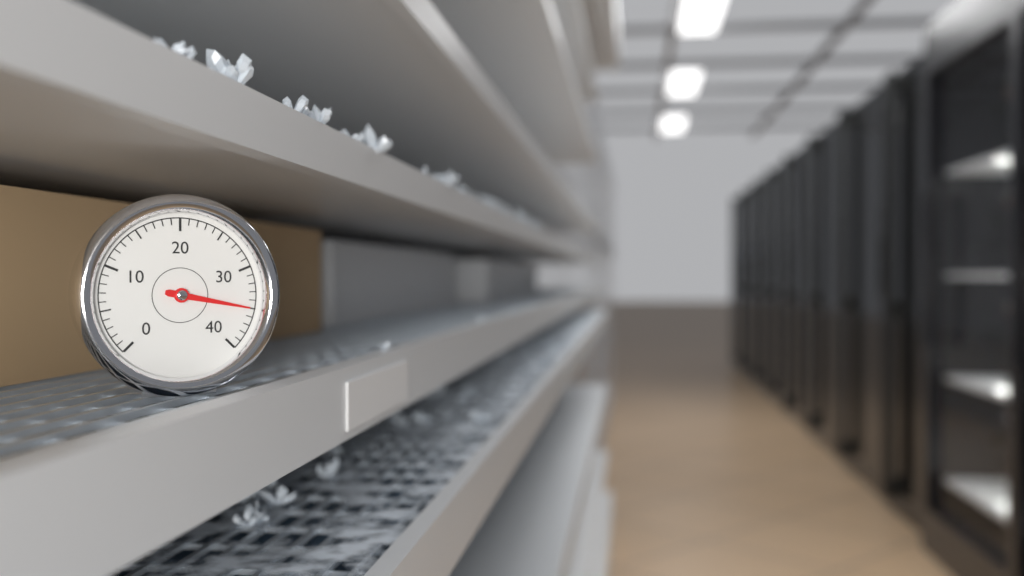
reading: 35 (no unit)
